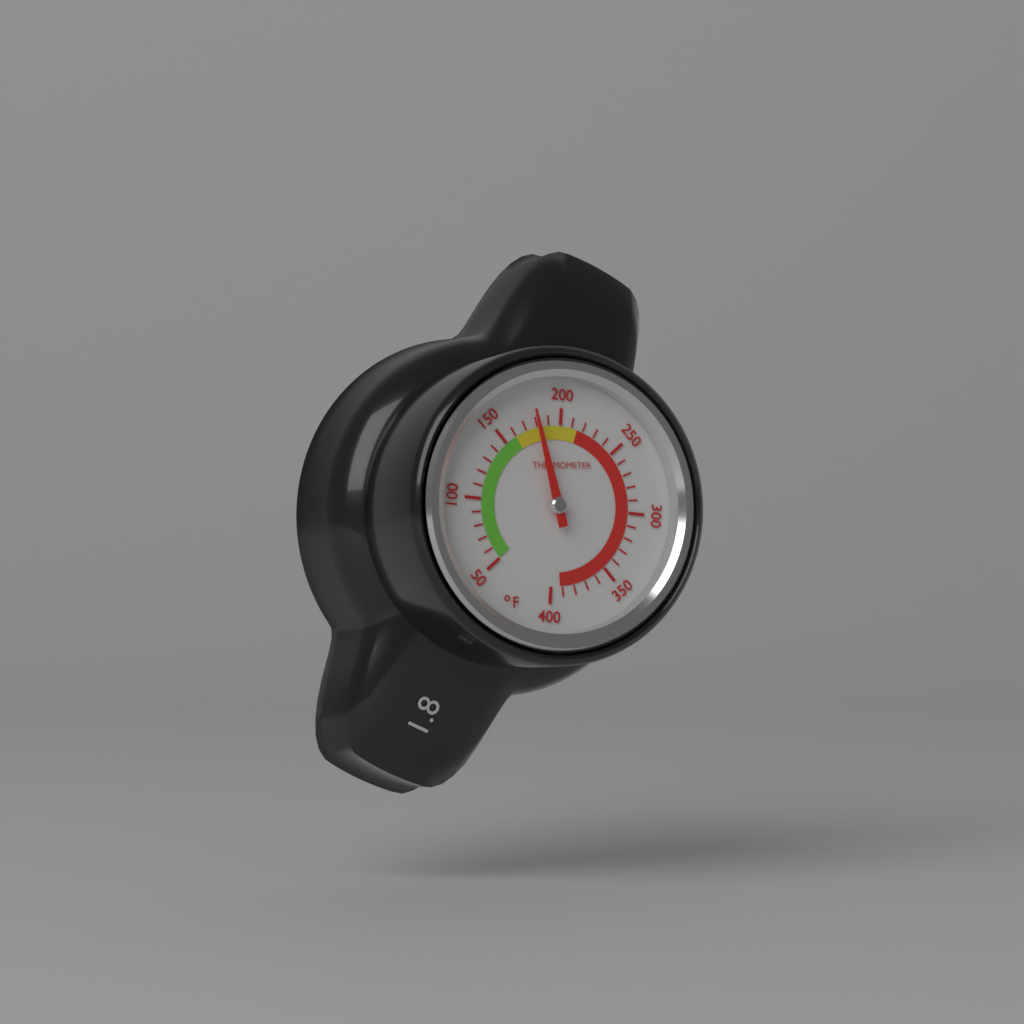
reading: 180 °F
